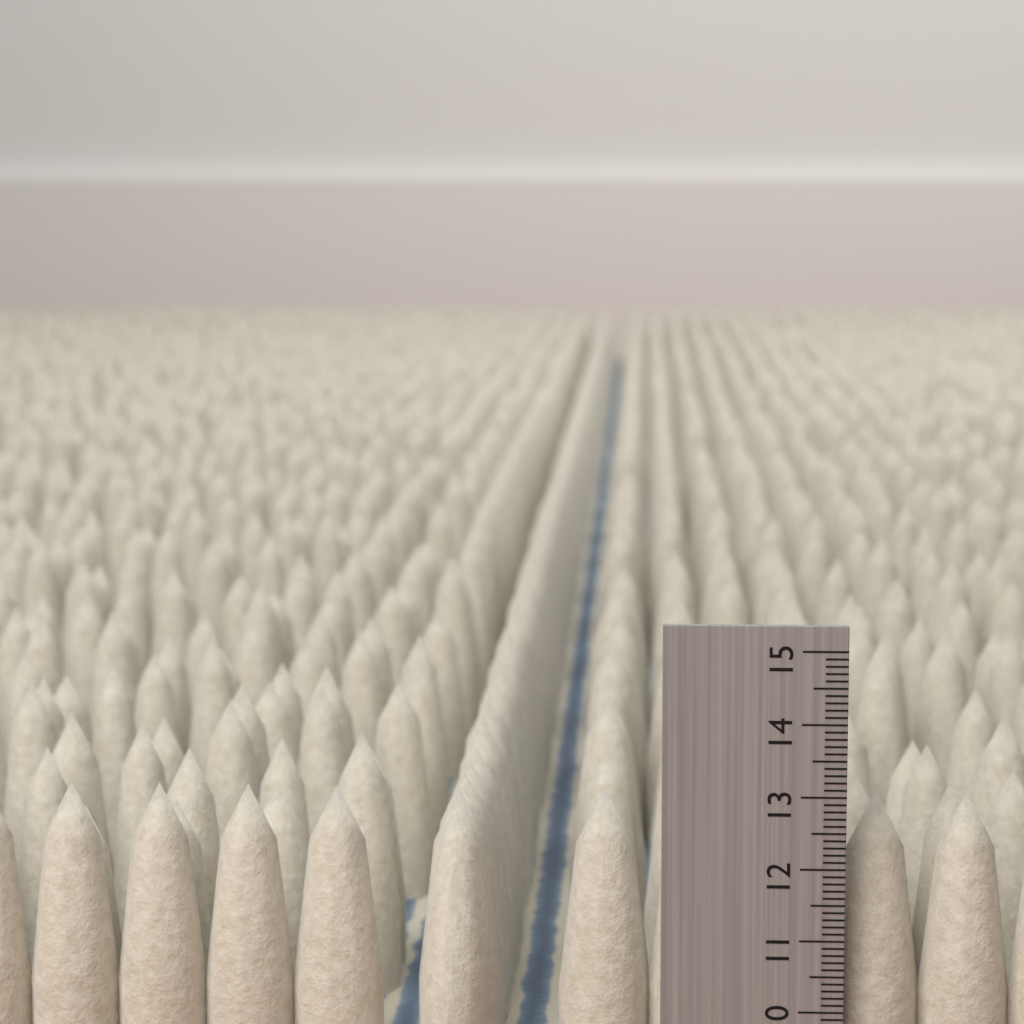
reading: 12.9 (no unit)
